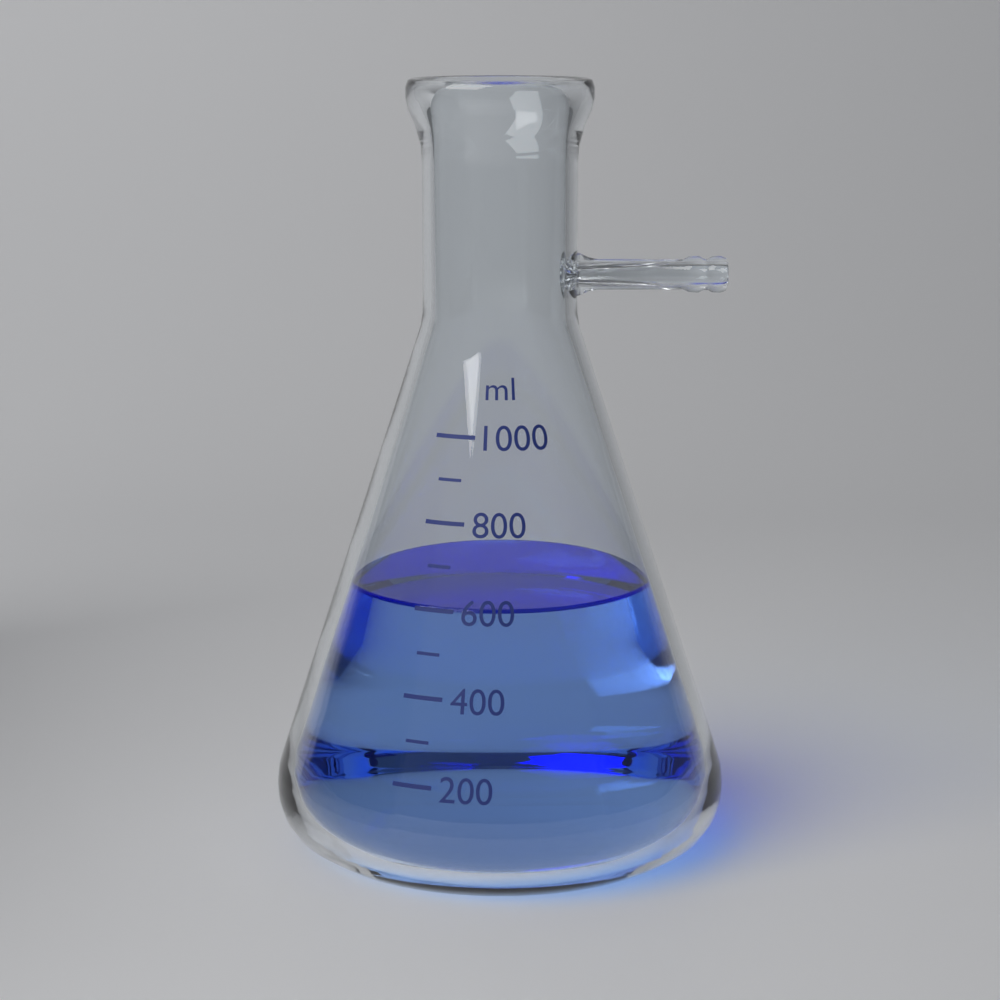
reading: 600 ml
